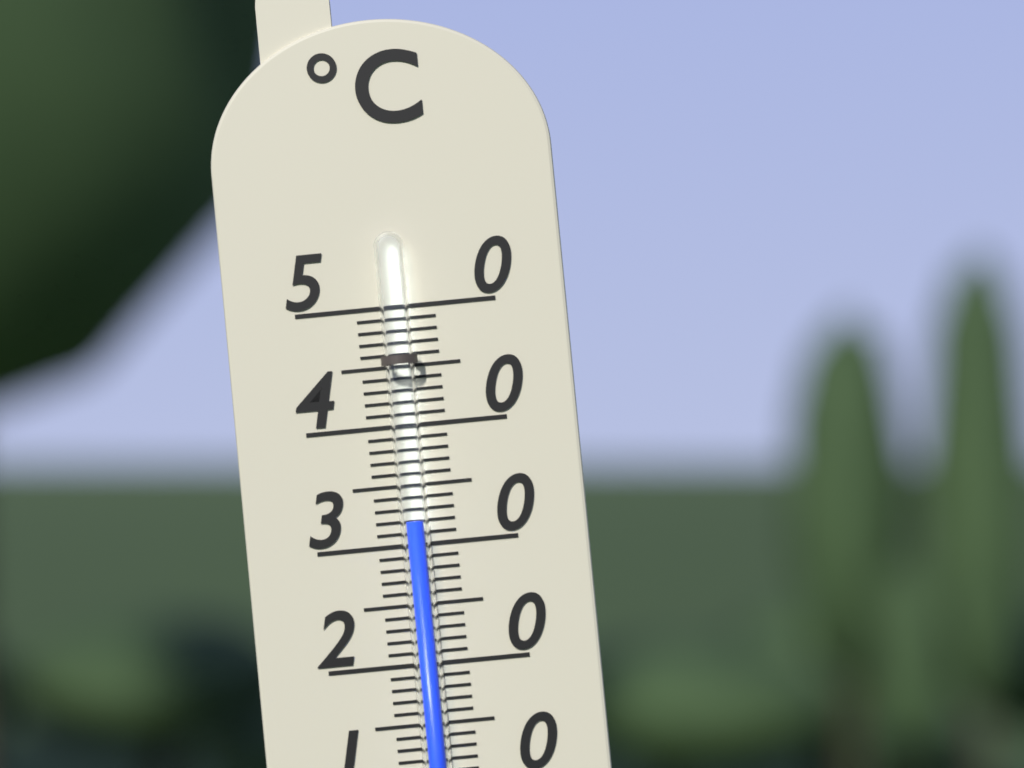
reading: 32 °C
